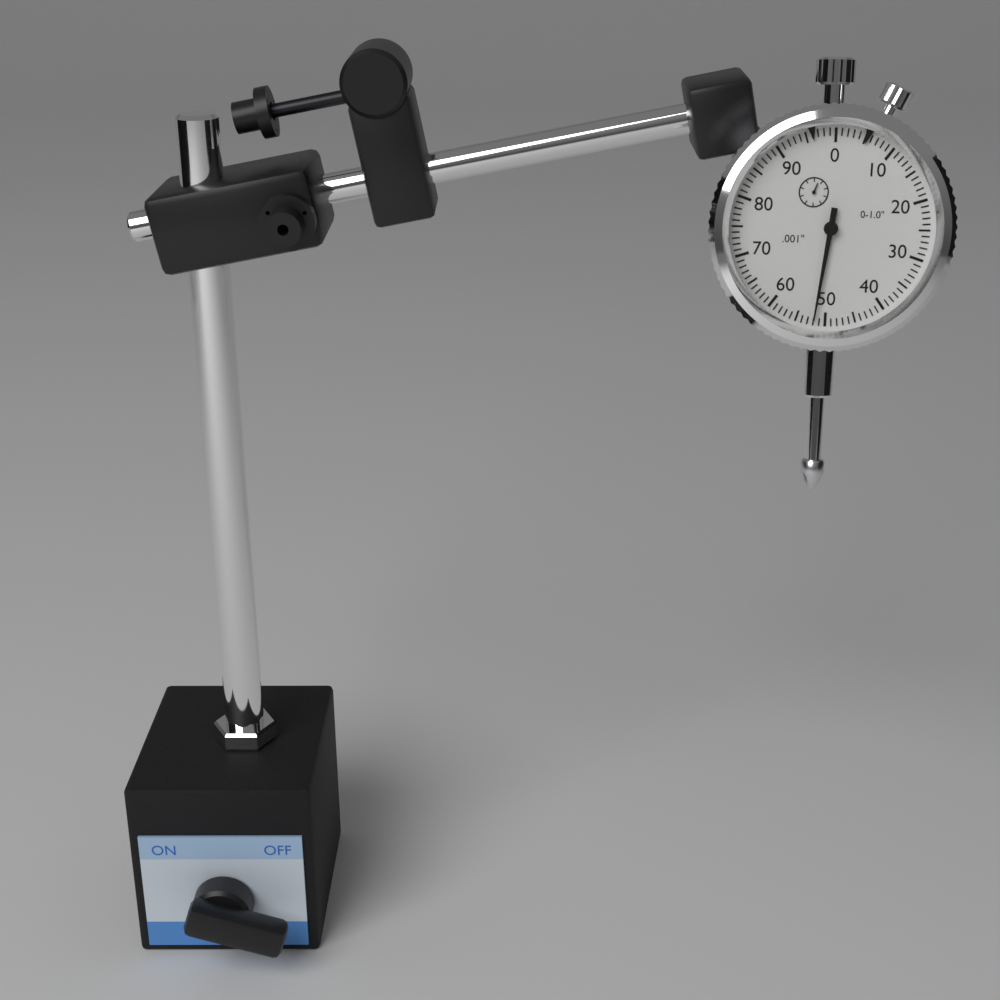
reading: 0.052 in
